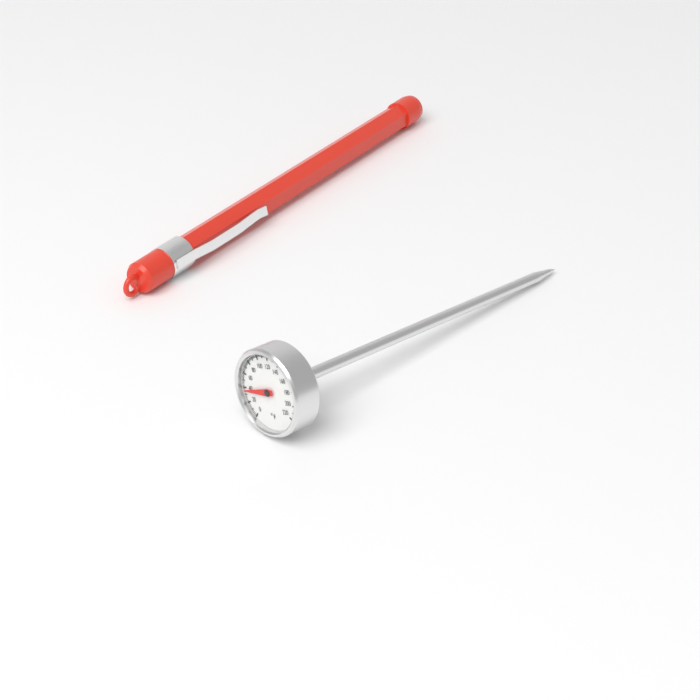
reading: 36 °F
